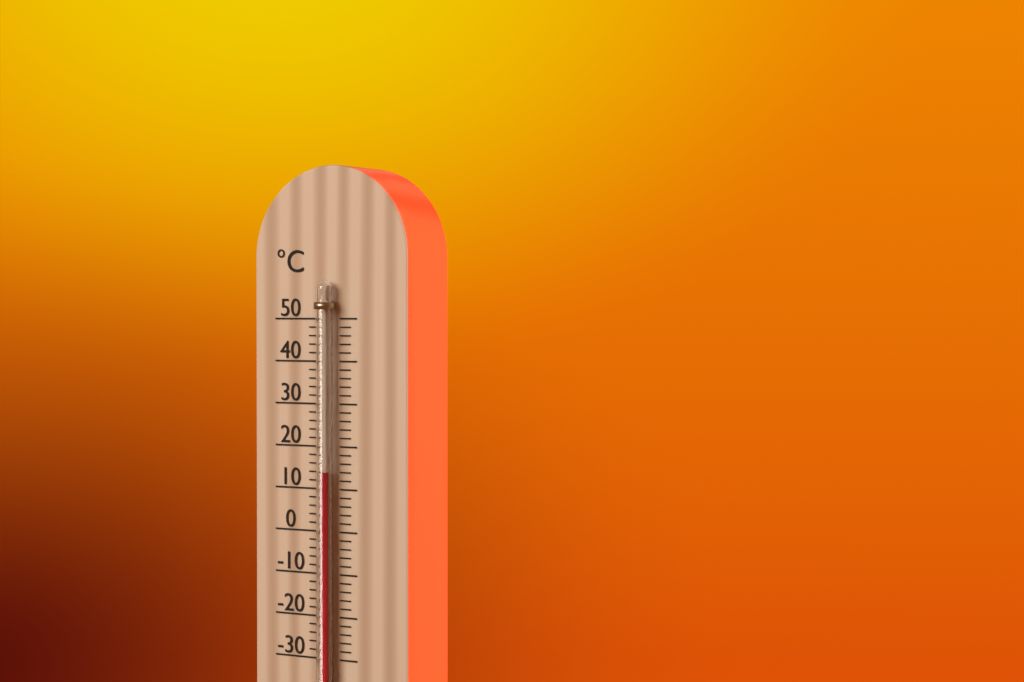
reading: 14 °C
